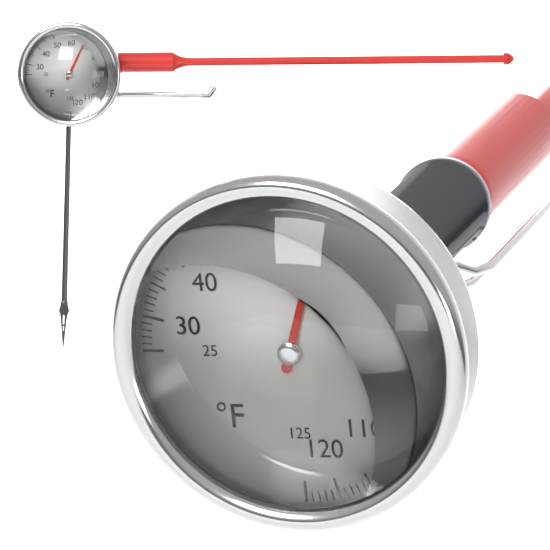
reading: 65 °F
